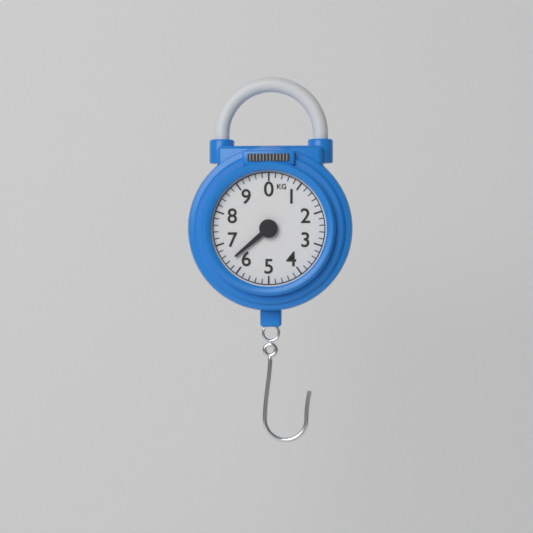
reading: 6.4 kg
